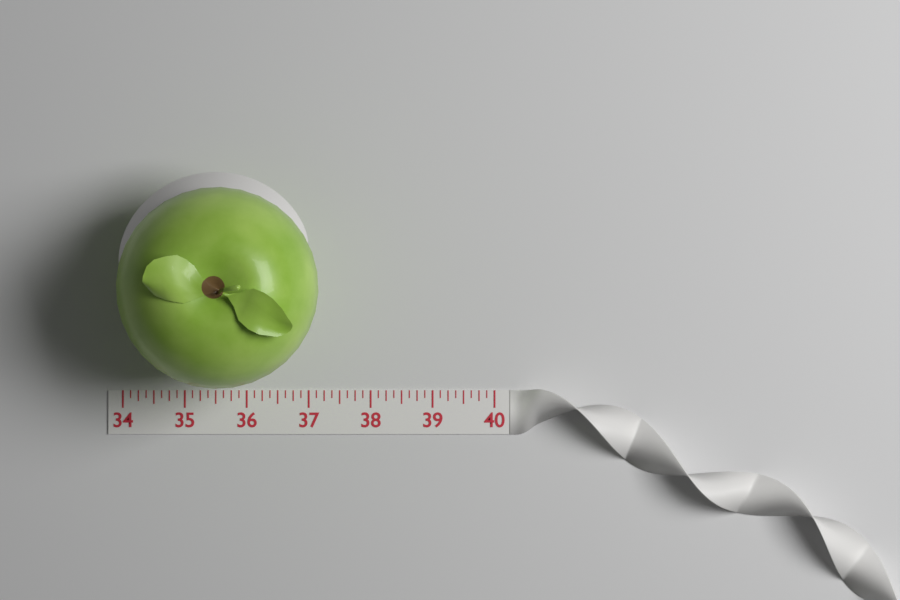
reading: 37.200 (no unit)
